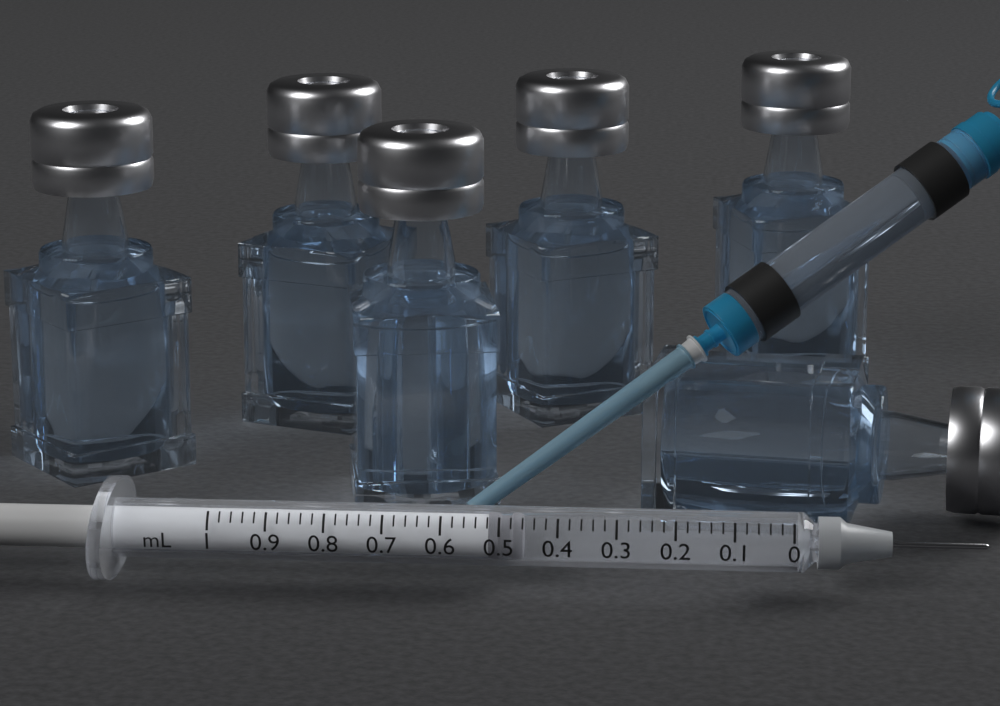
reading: 0.46 mL
